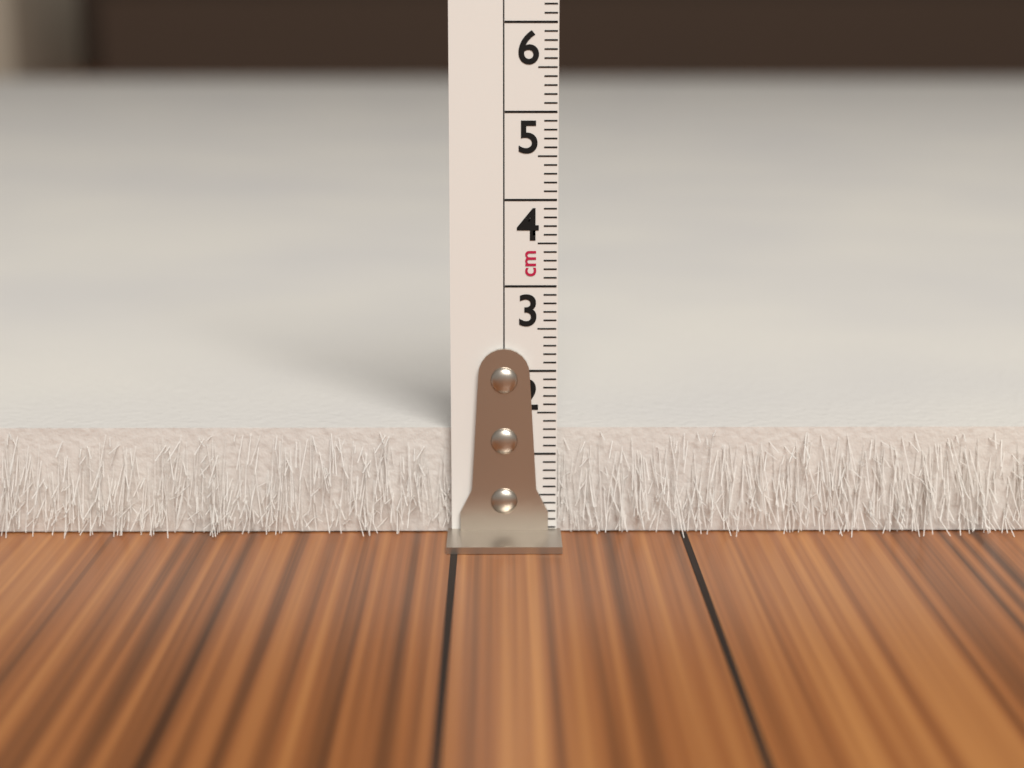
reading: 1.3 cm
